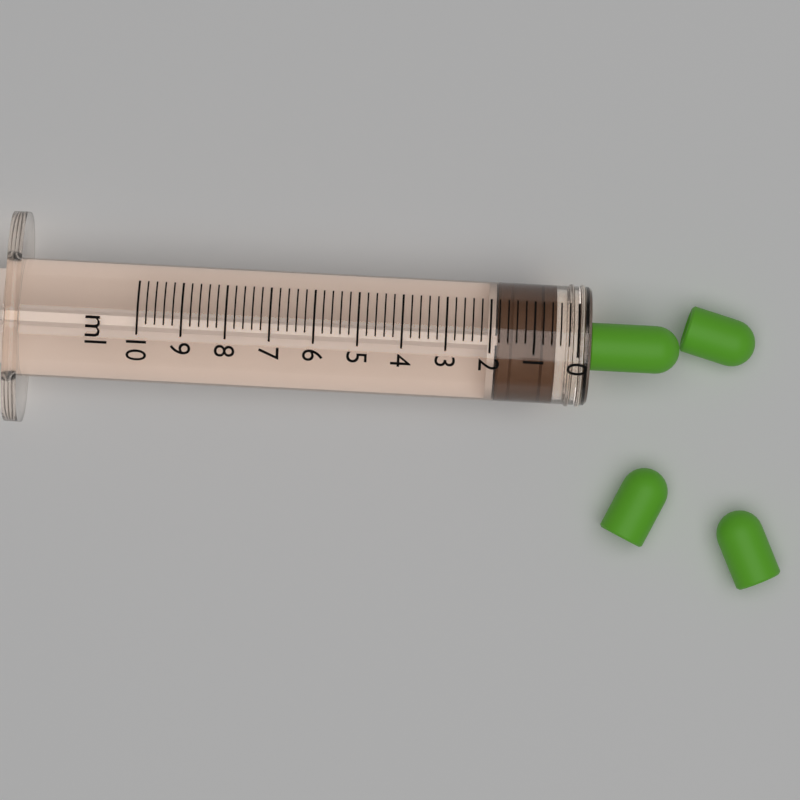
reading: 0.5 ml
